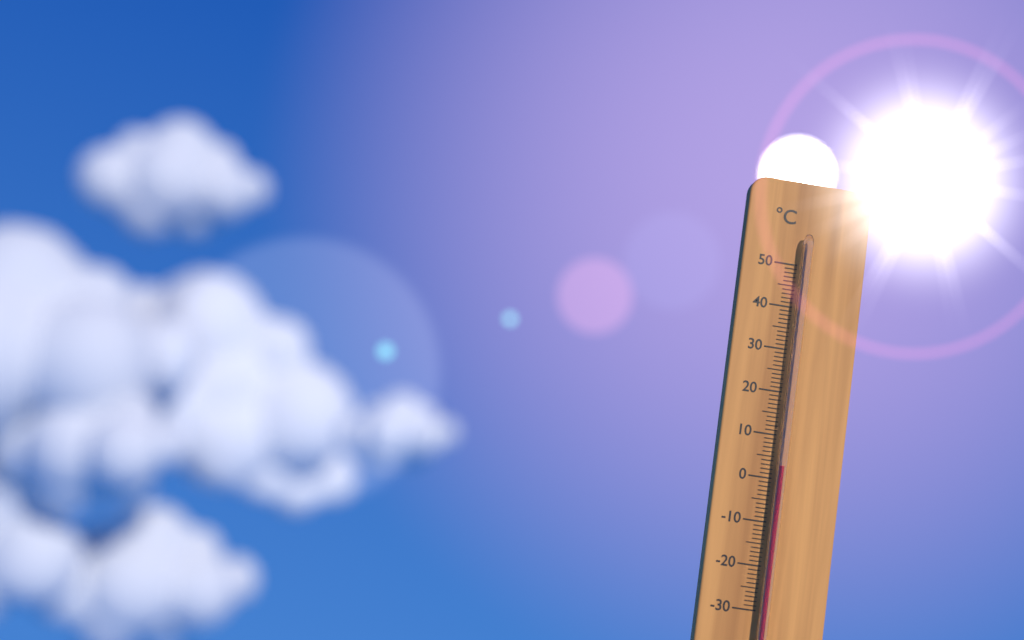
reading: 3 °C
